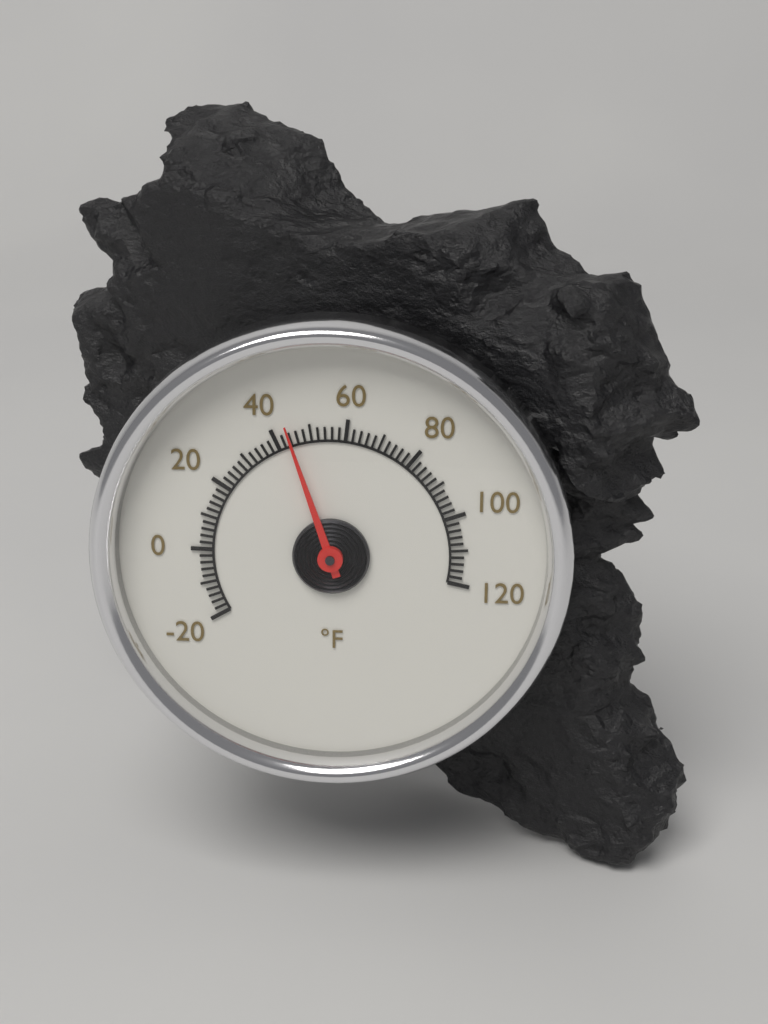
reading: 44 °F
